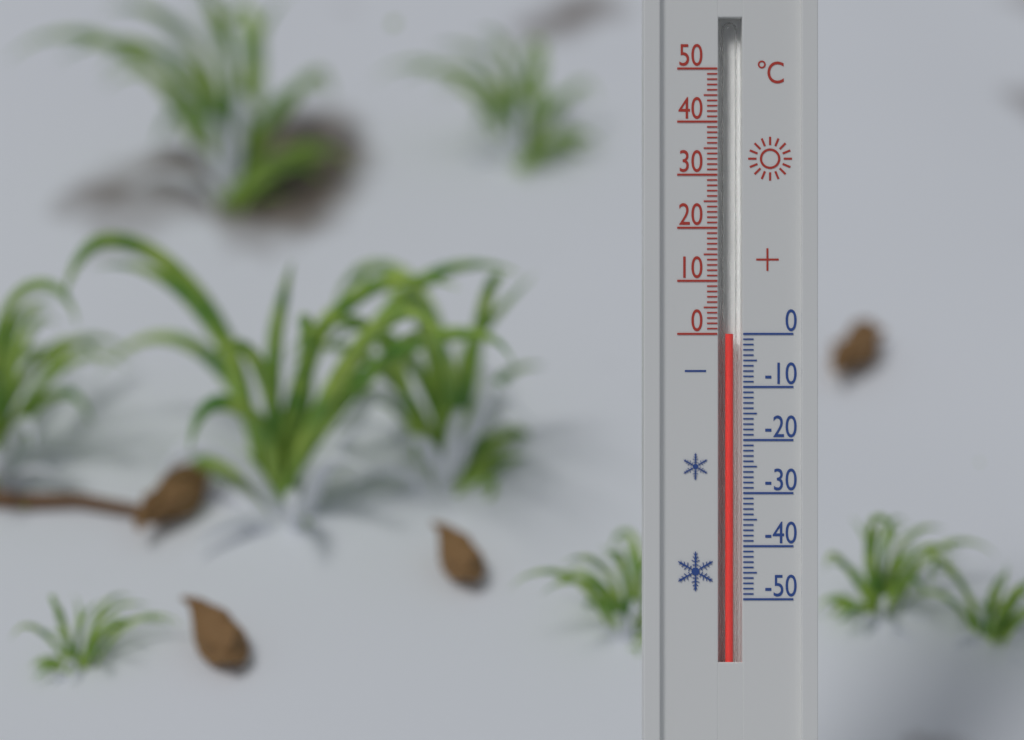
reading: 0 °C
